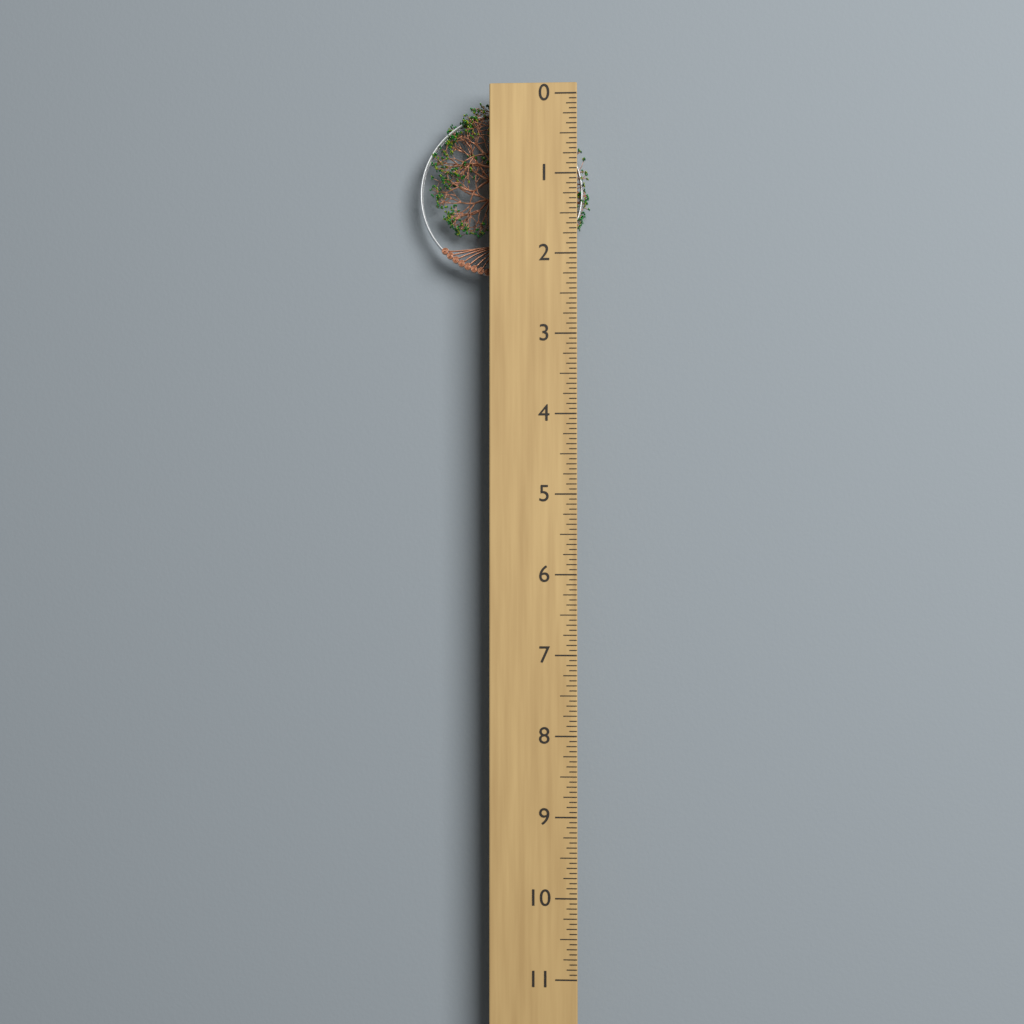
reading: 2.2500 (no unit)
